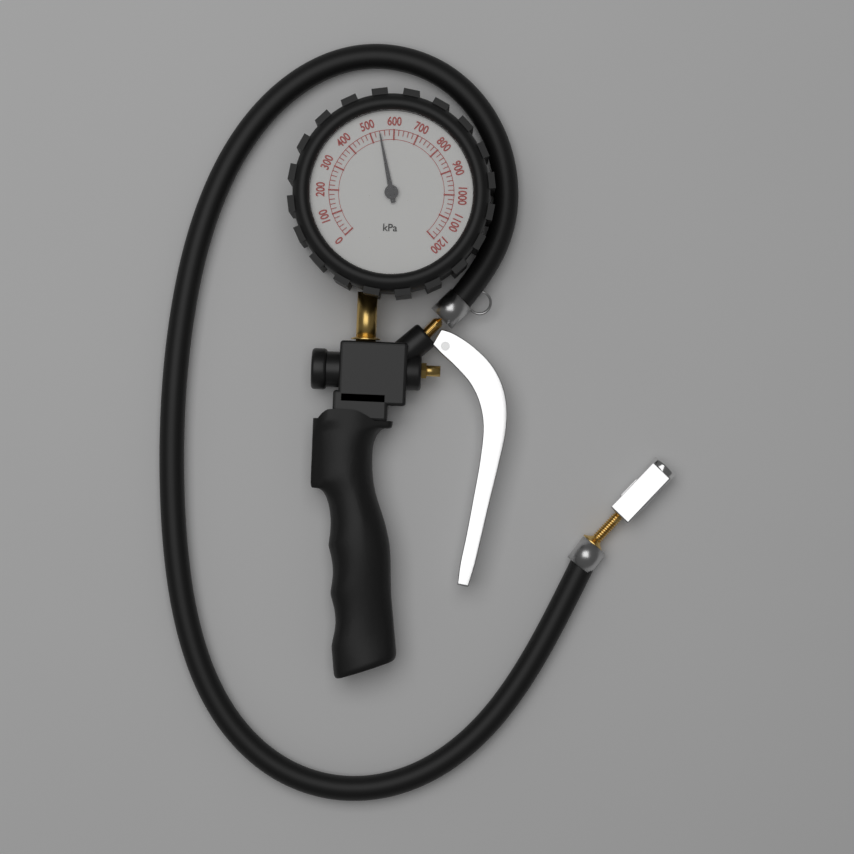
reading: 540 kPa
